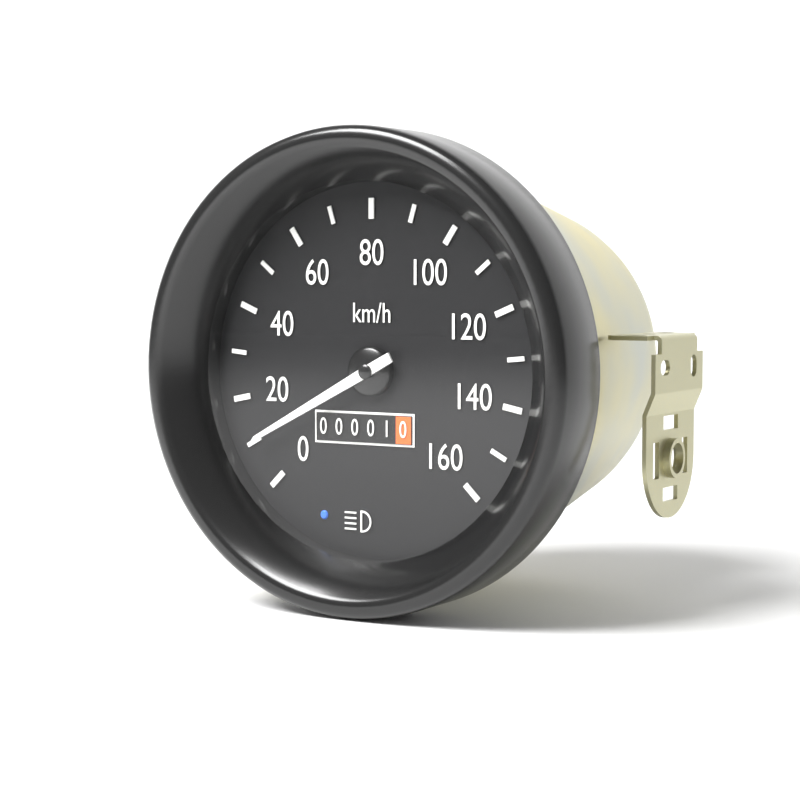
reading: 10 km/h
